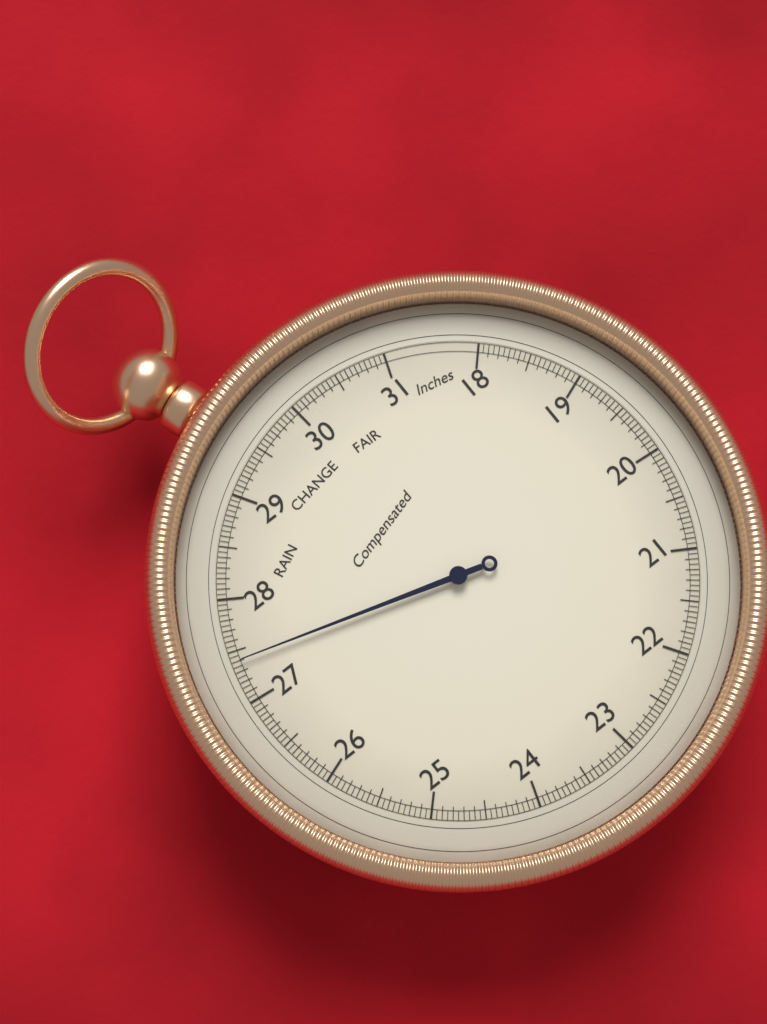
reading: 27.40 inHg
